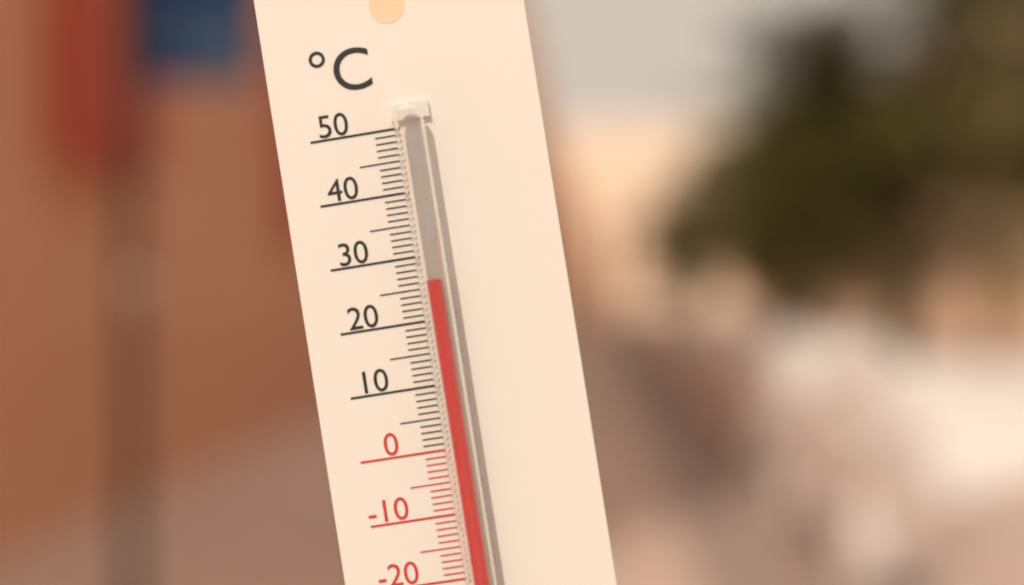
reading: 26 °C
